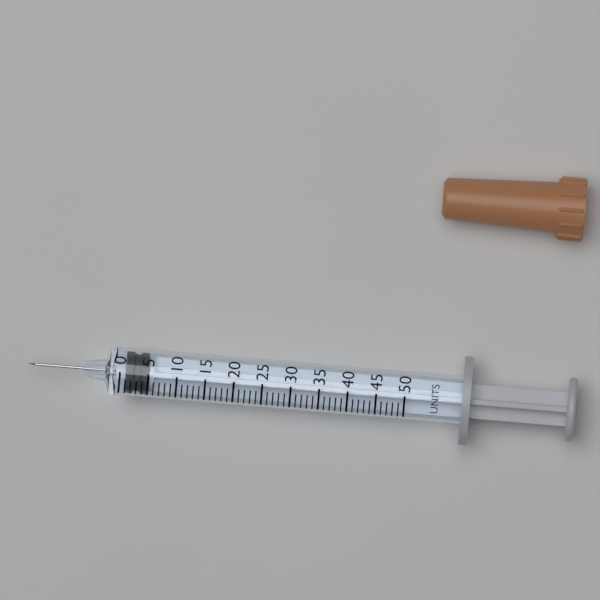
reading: 1 units
